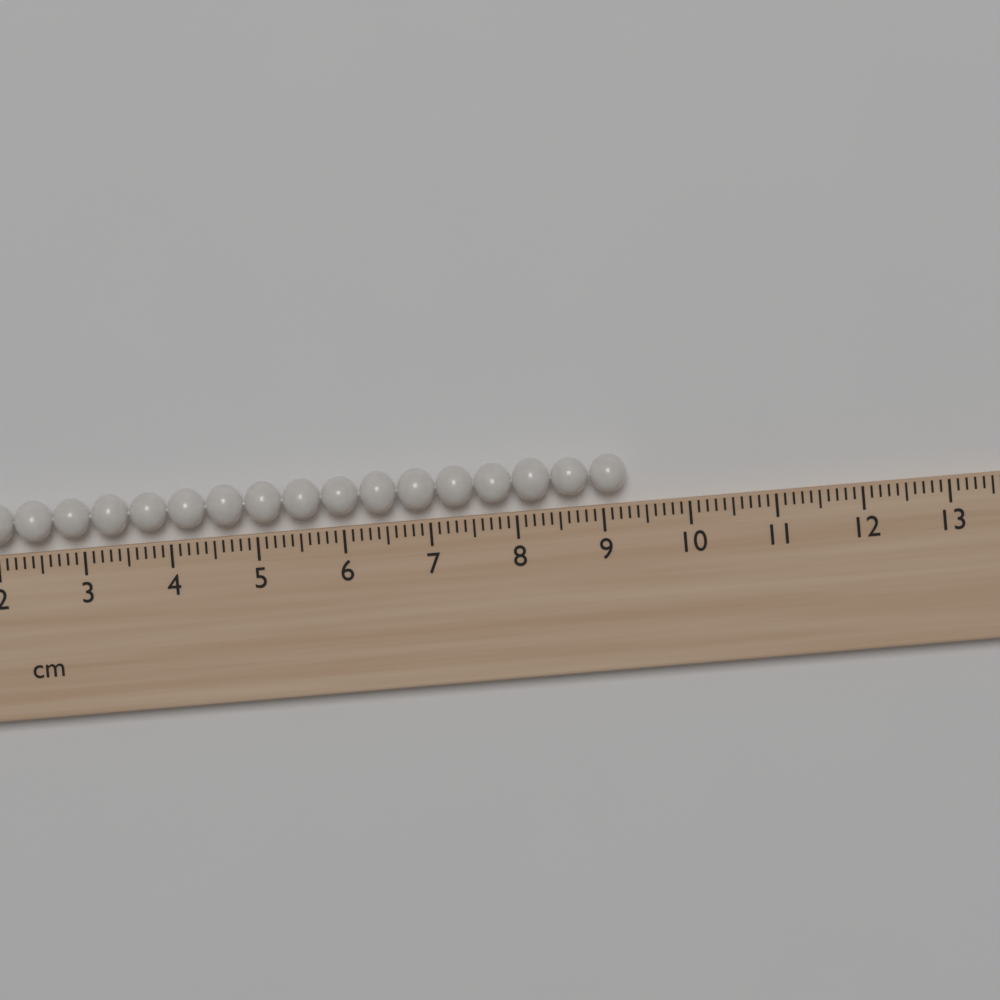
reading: 9.3 cm
